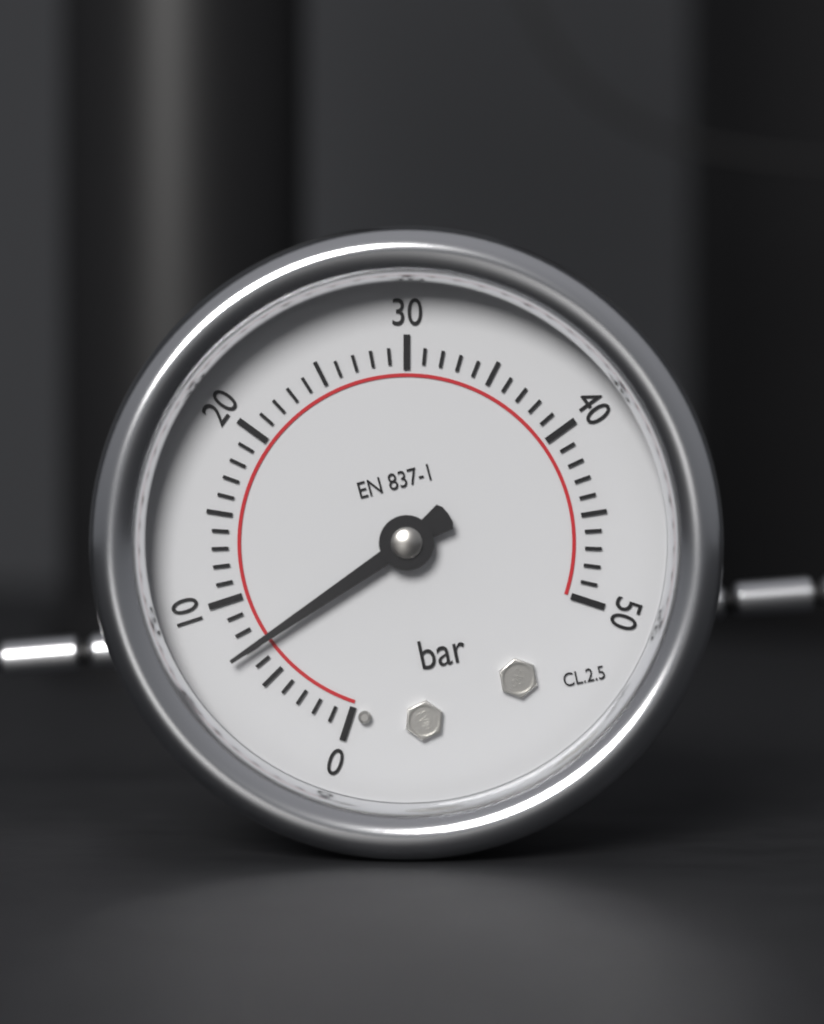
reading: 7 bar
